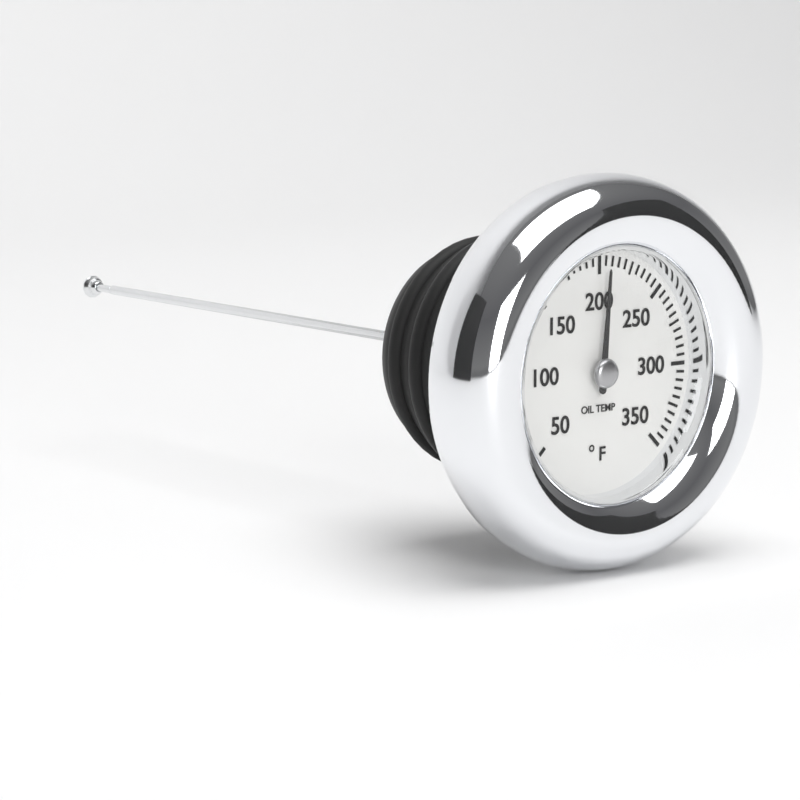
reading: 205 °F
